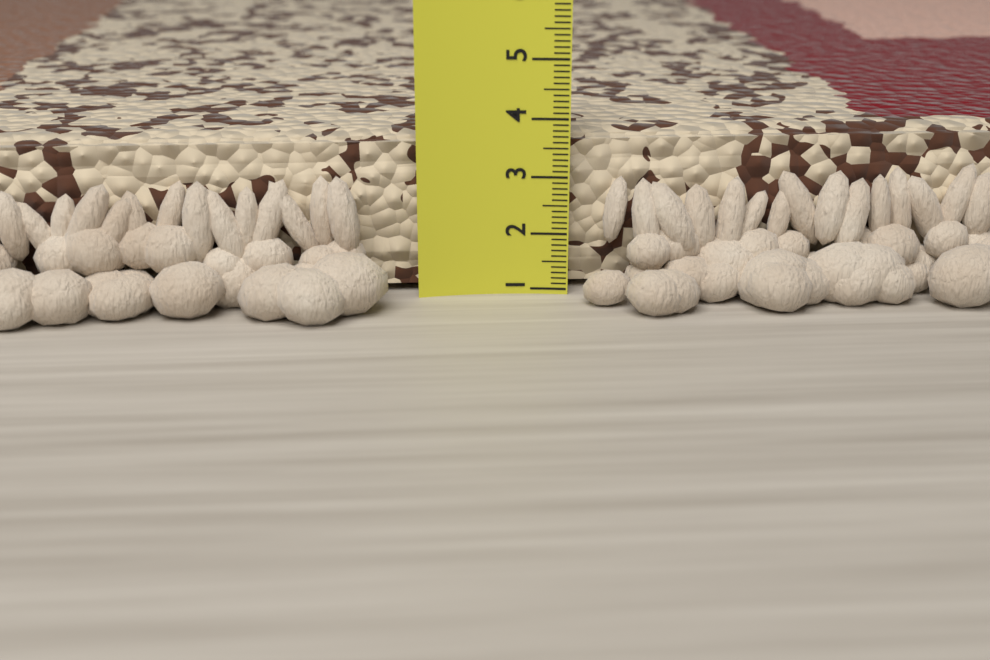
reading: 3.7 (no unit)
